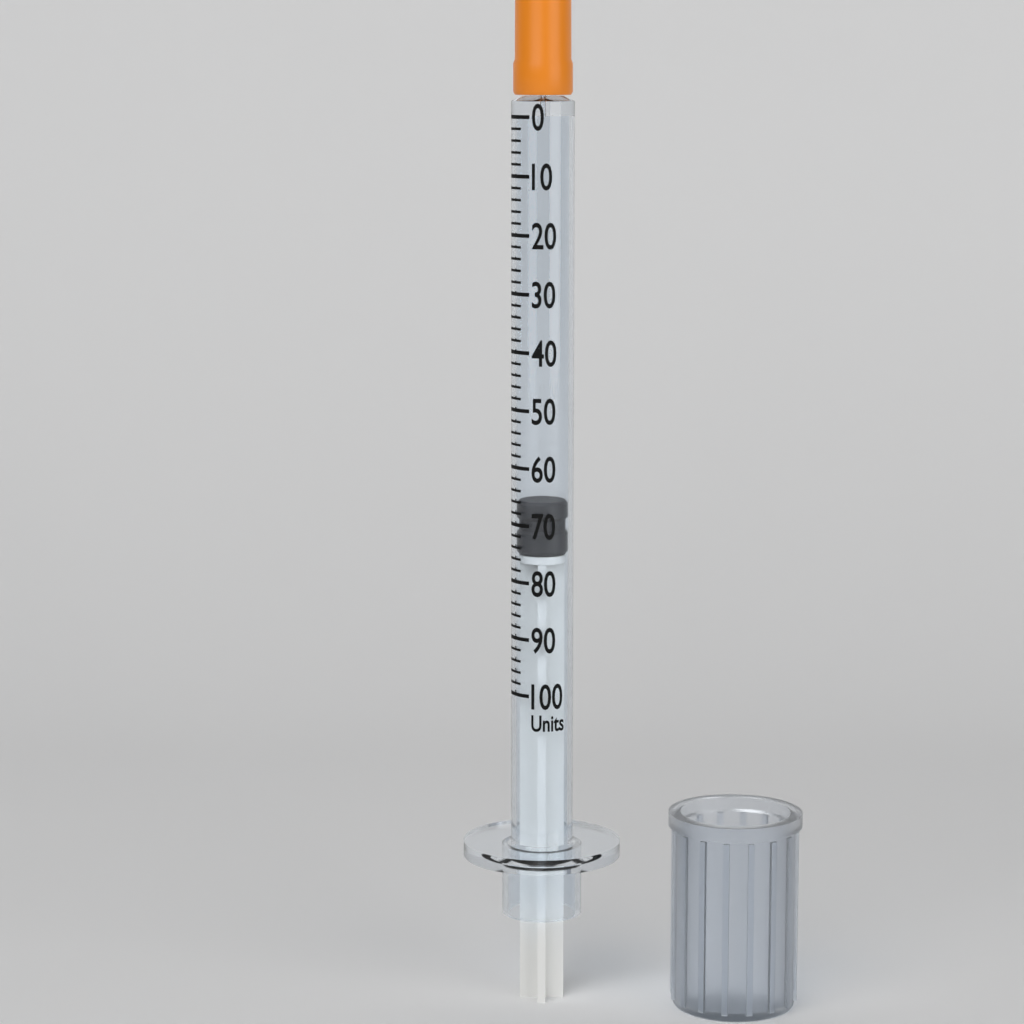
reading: 66 units
